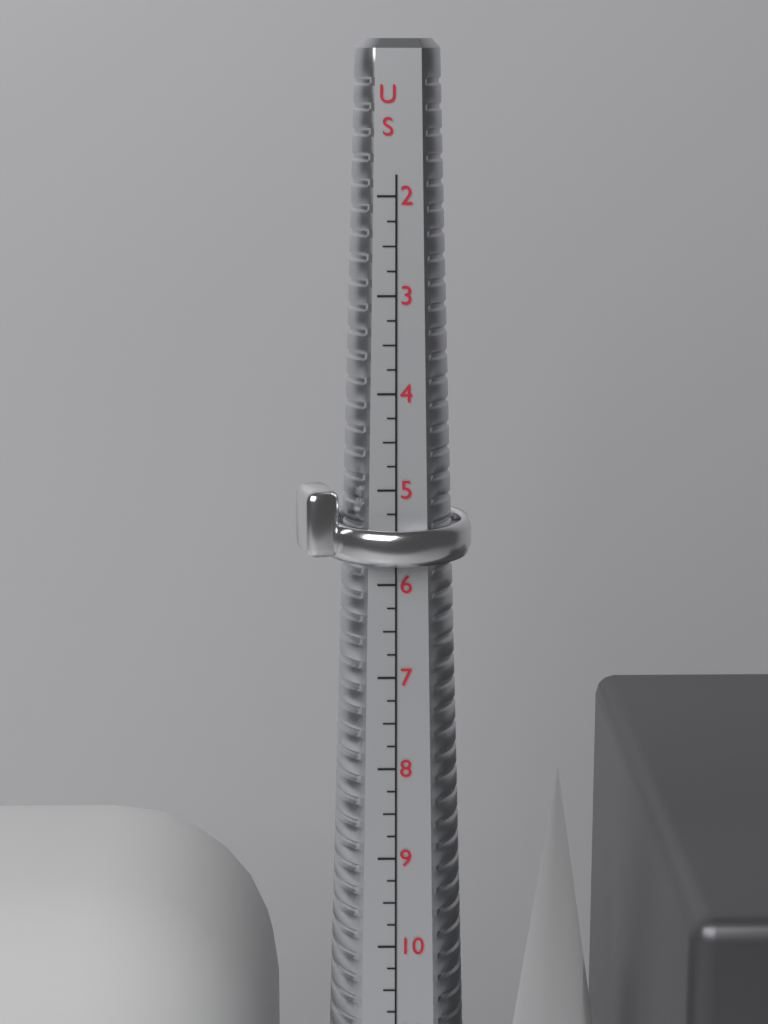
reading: 5.75 US
